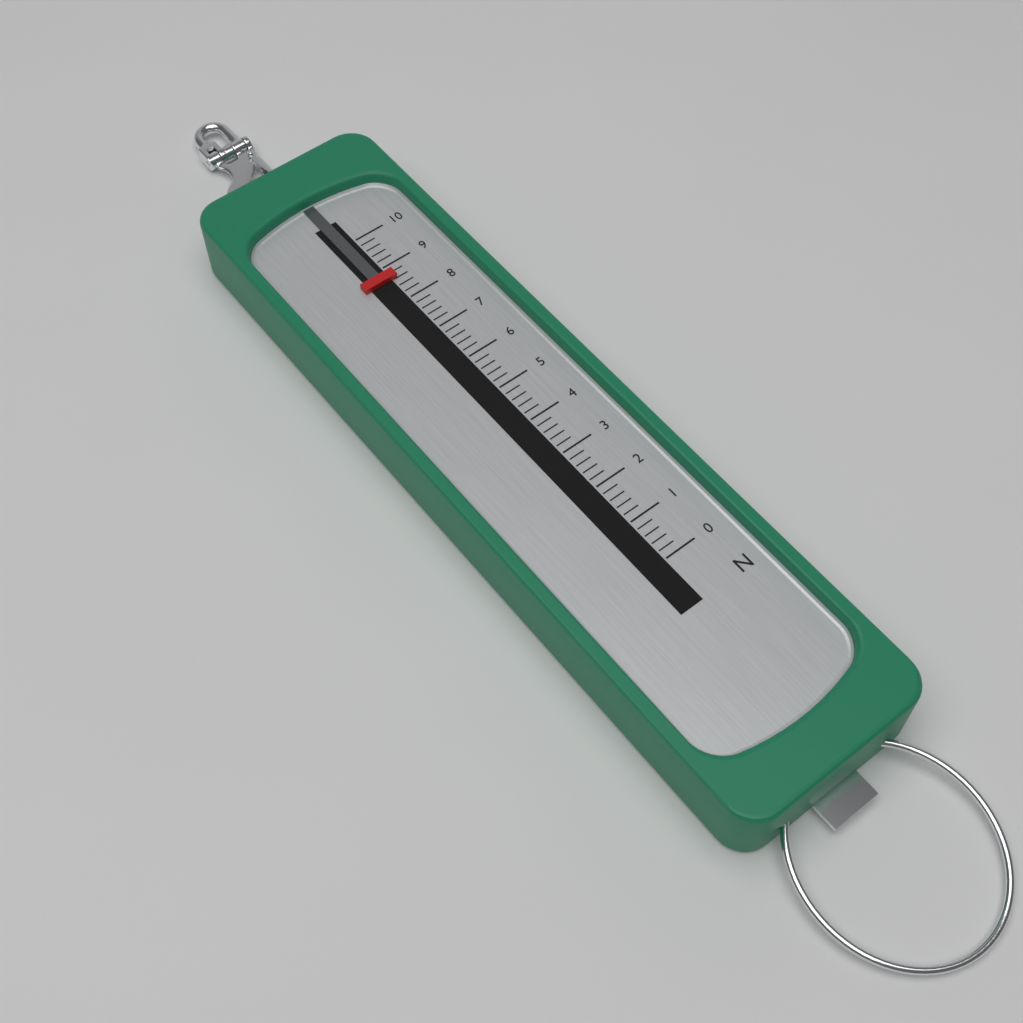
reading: 8.6 N
